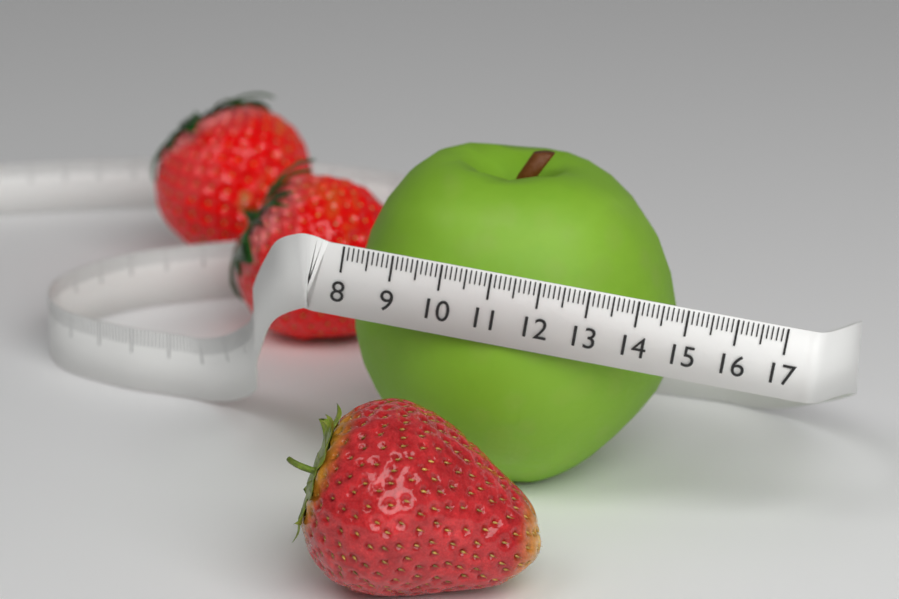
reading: 14.9 (no unit)
